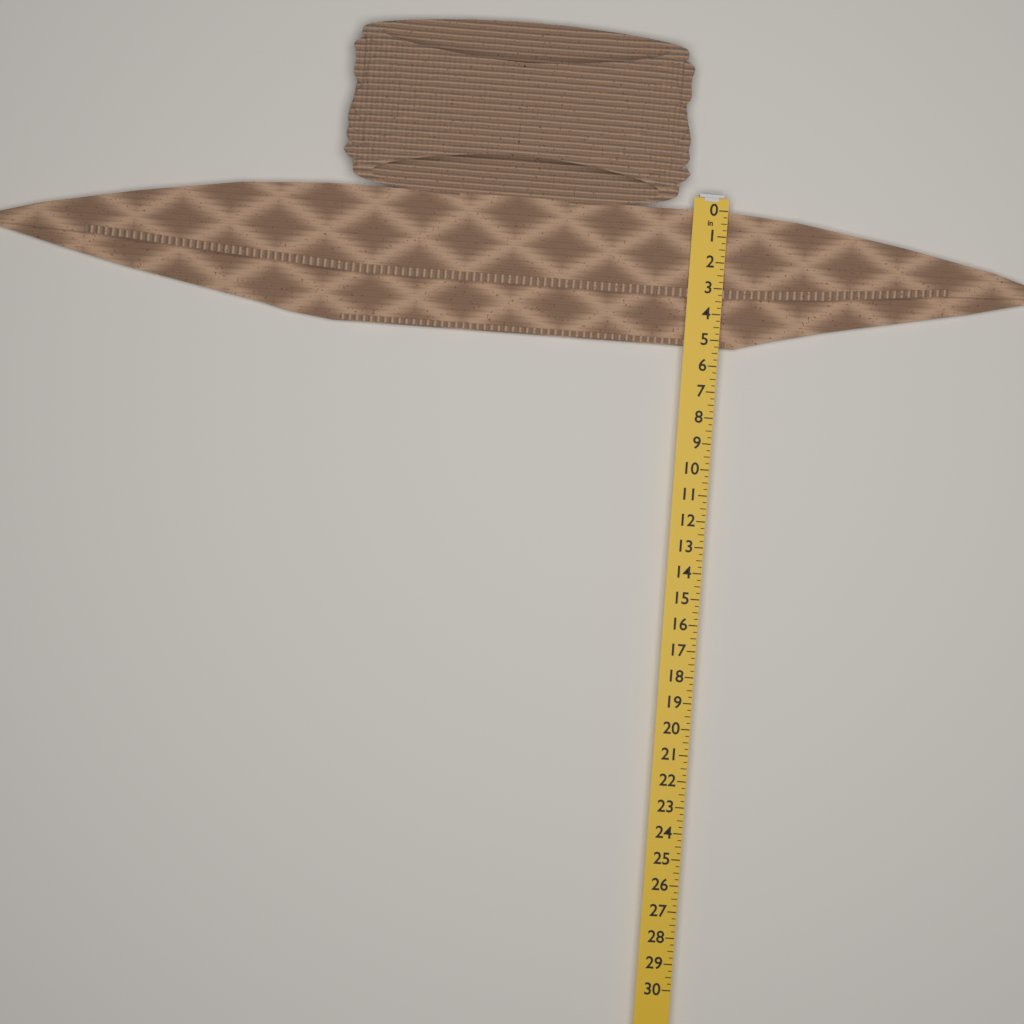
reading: 5.25 in
